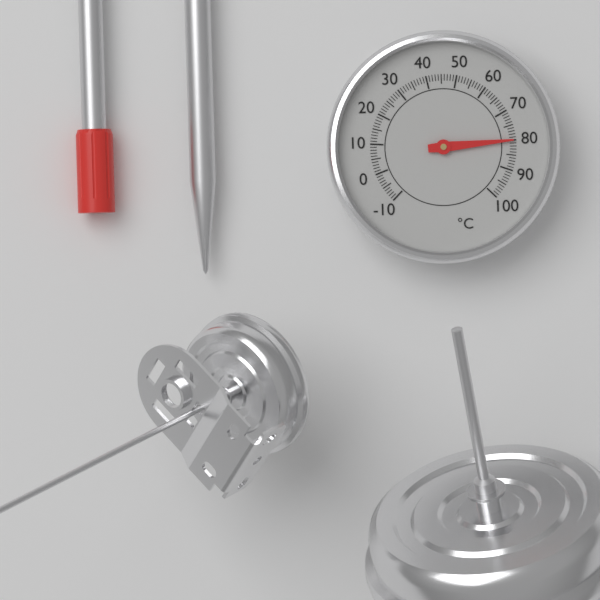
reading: 80 °C
